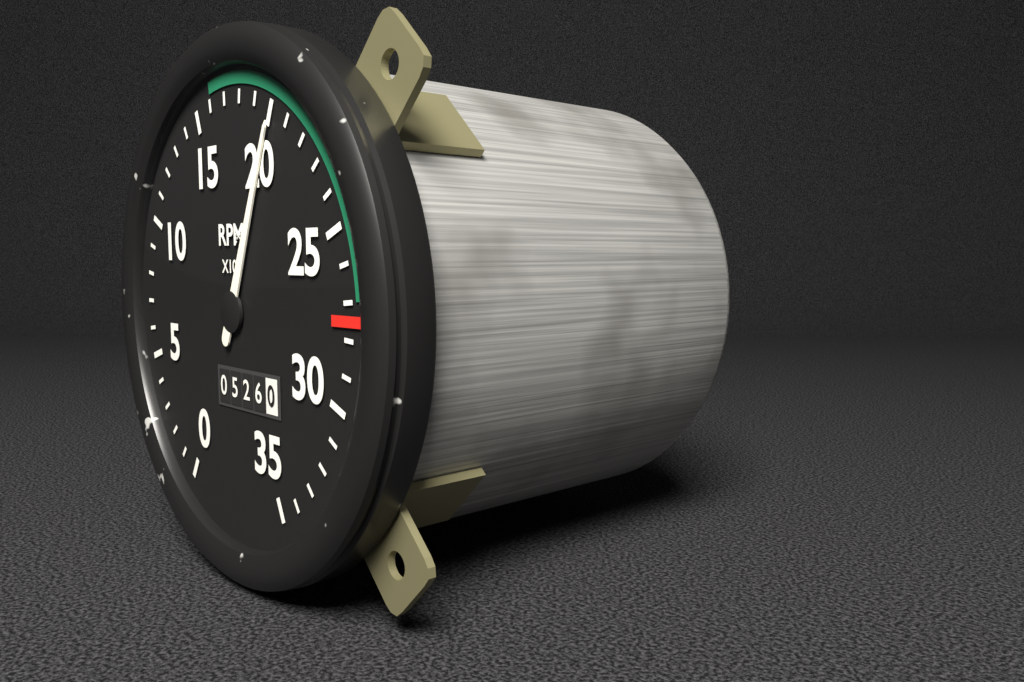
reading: 2000 RPM
